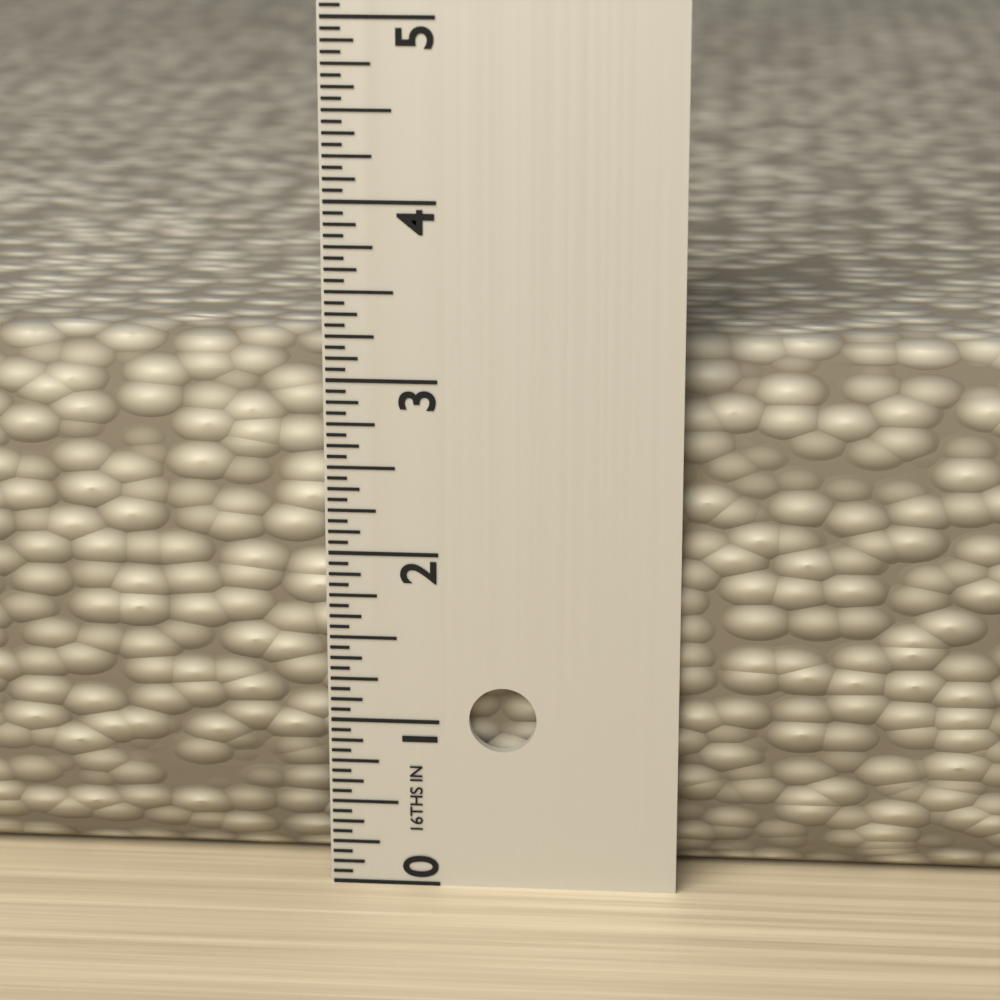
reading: 3.1875 in
